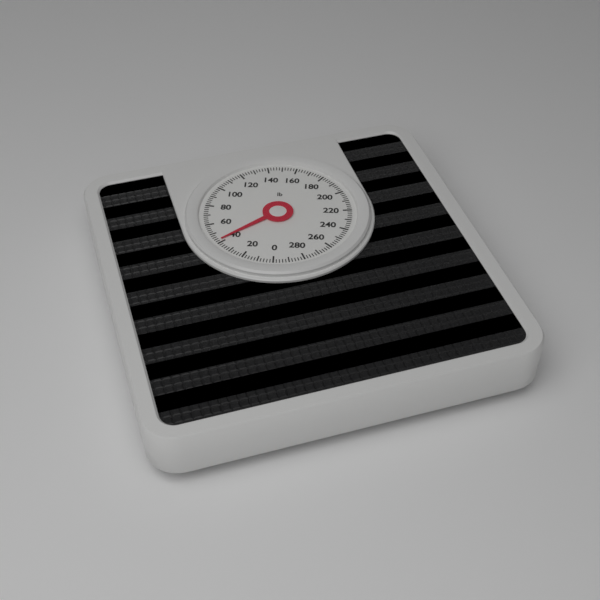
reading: 42 lb
